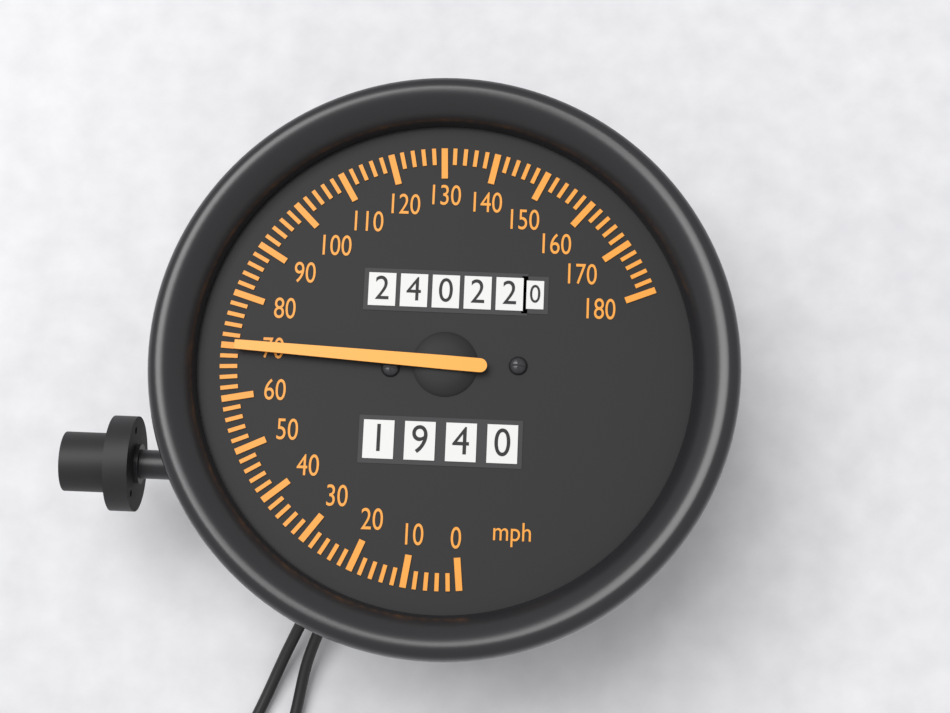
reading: 70 mph
